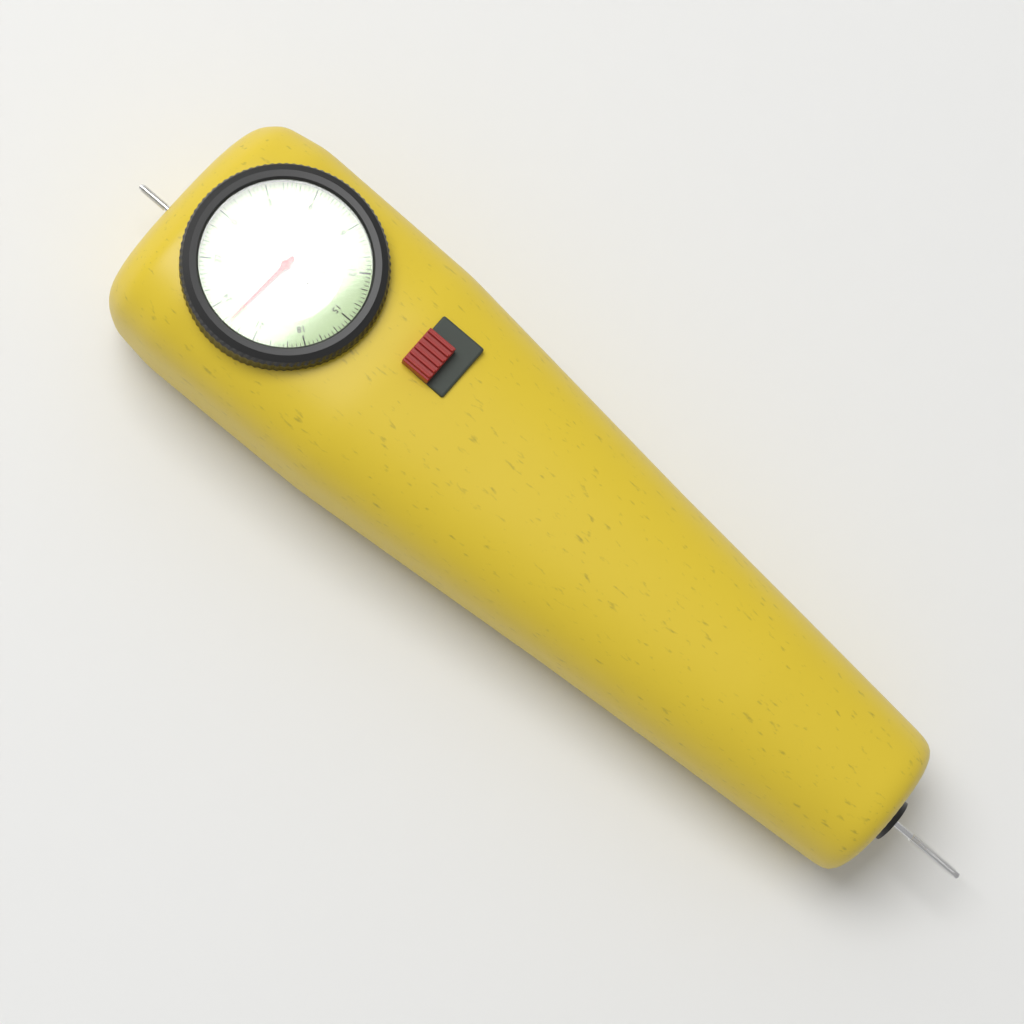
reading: 22.75 lbs
